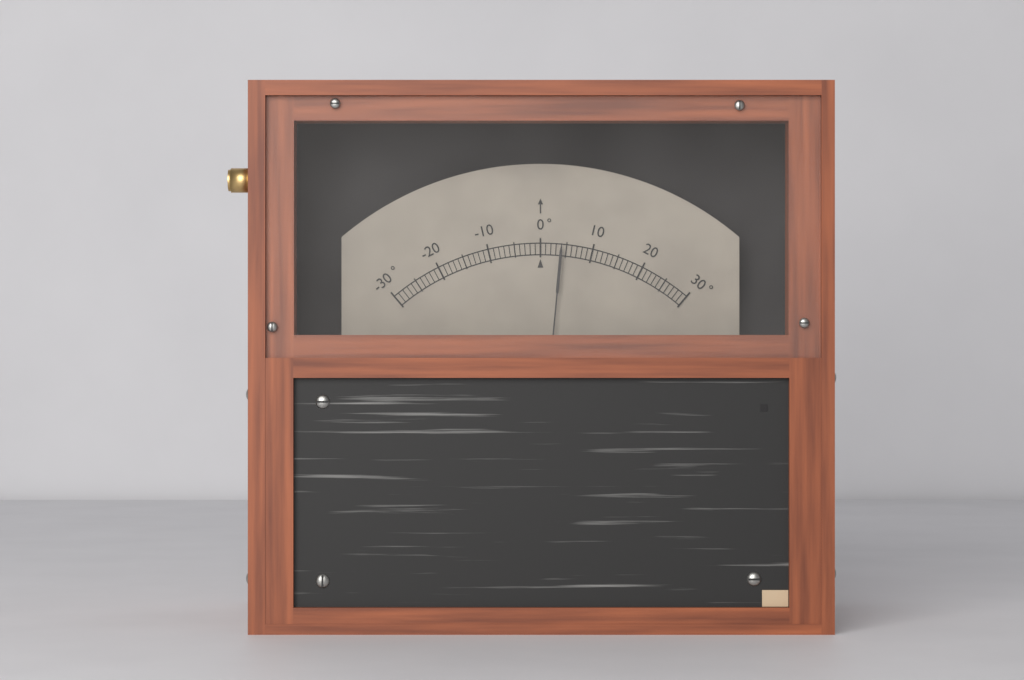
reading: 4 °
